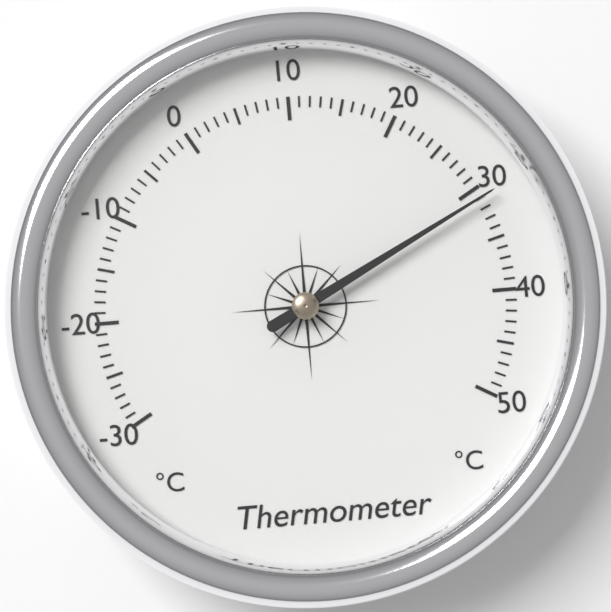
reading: 31 °C
